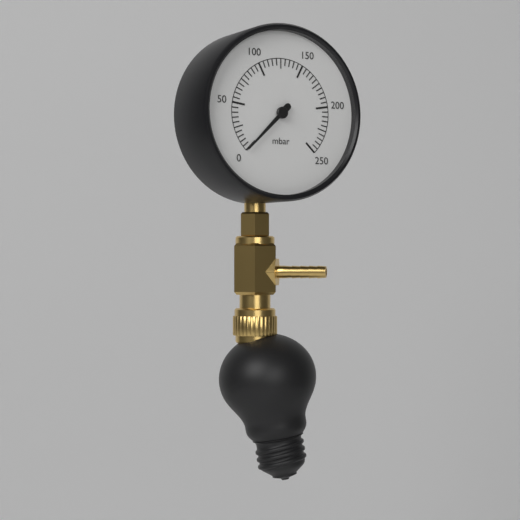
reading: 0 mbar
